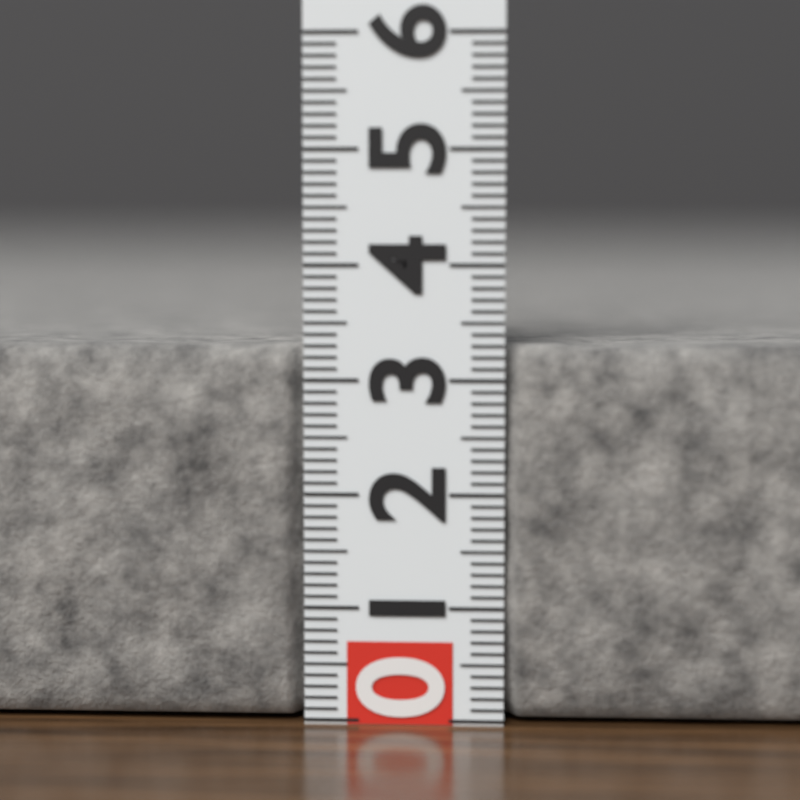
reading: 3.3 (no unit)
